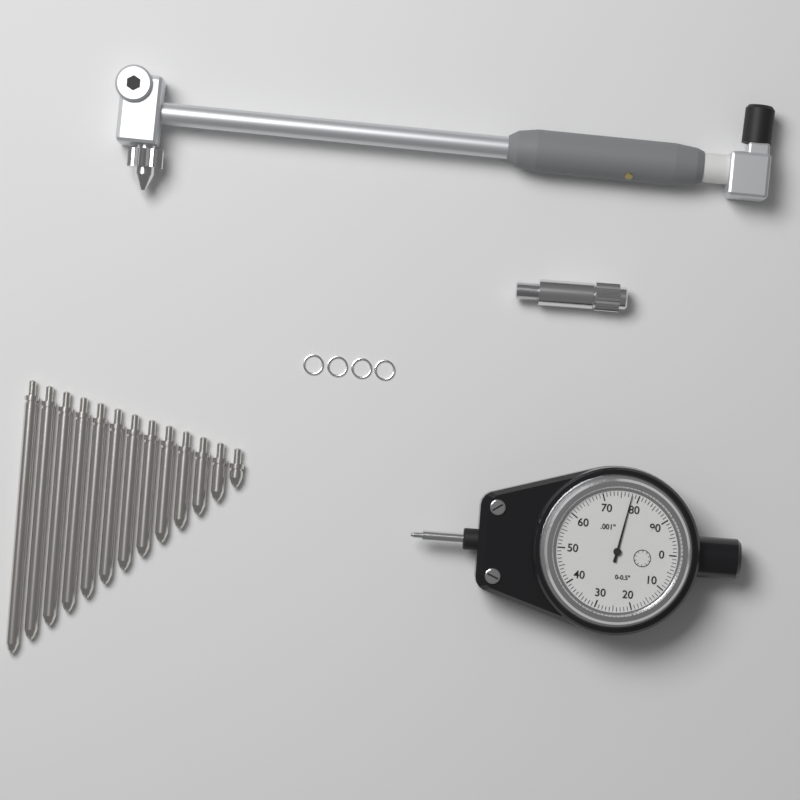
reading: 0.078 in
